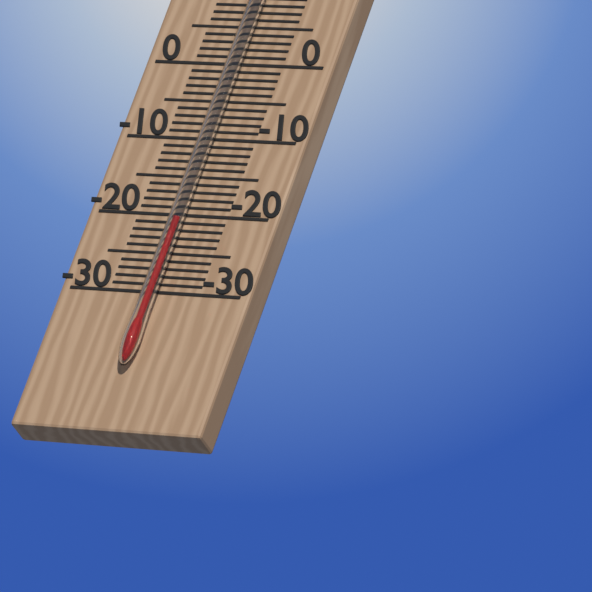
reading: -21 °C
